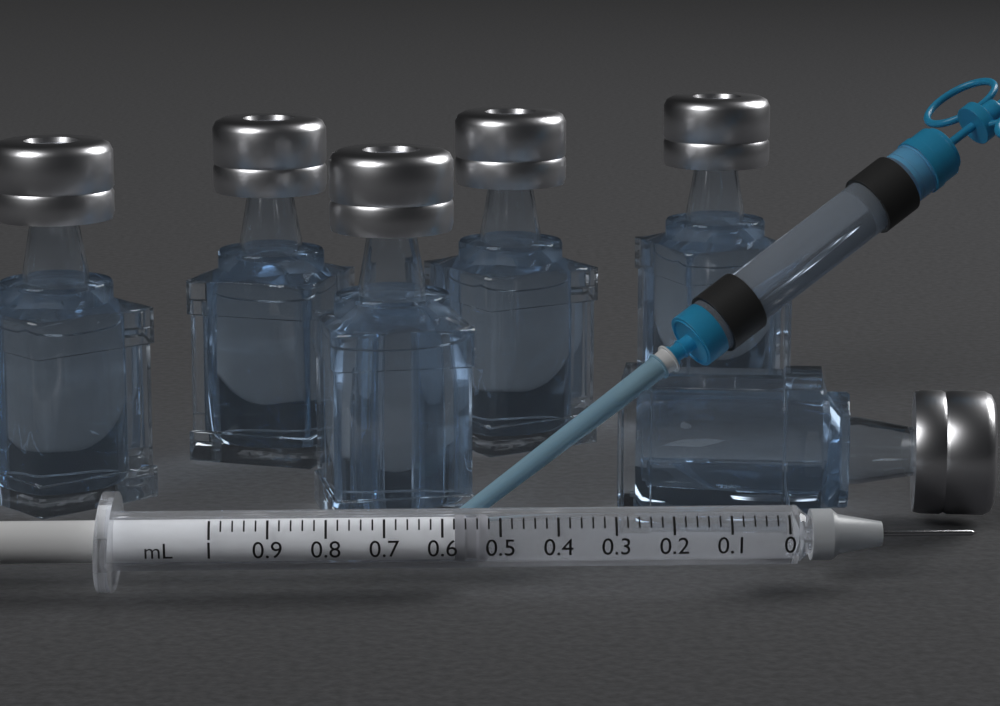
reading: 0.52 mL
